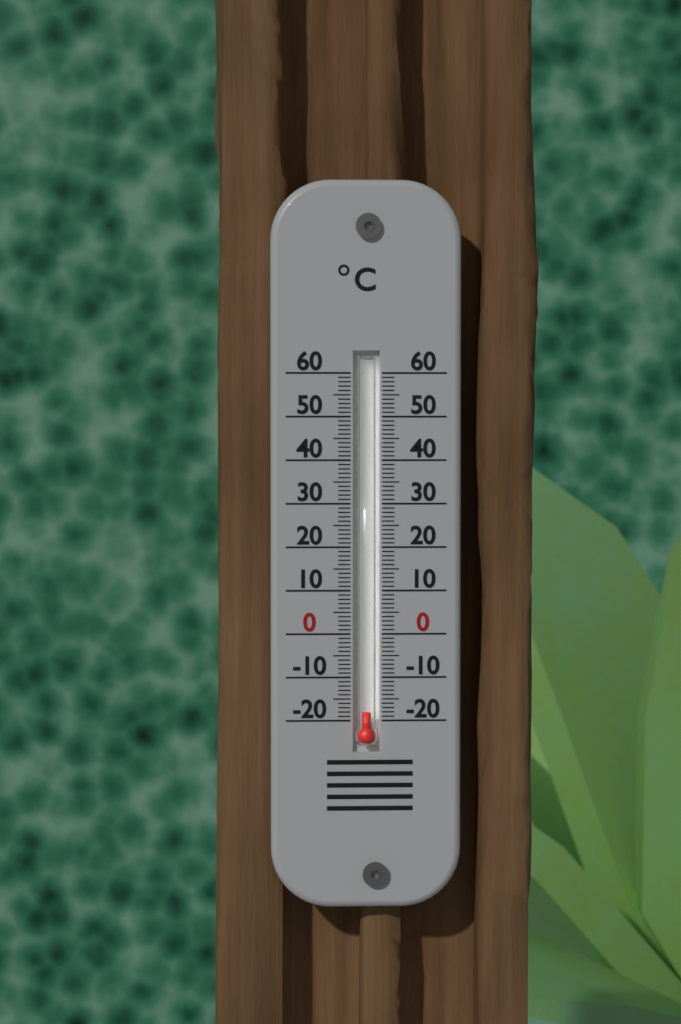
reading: -18 °C
